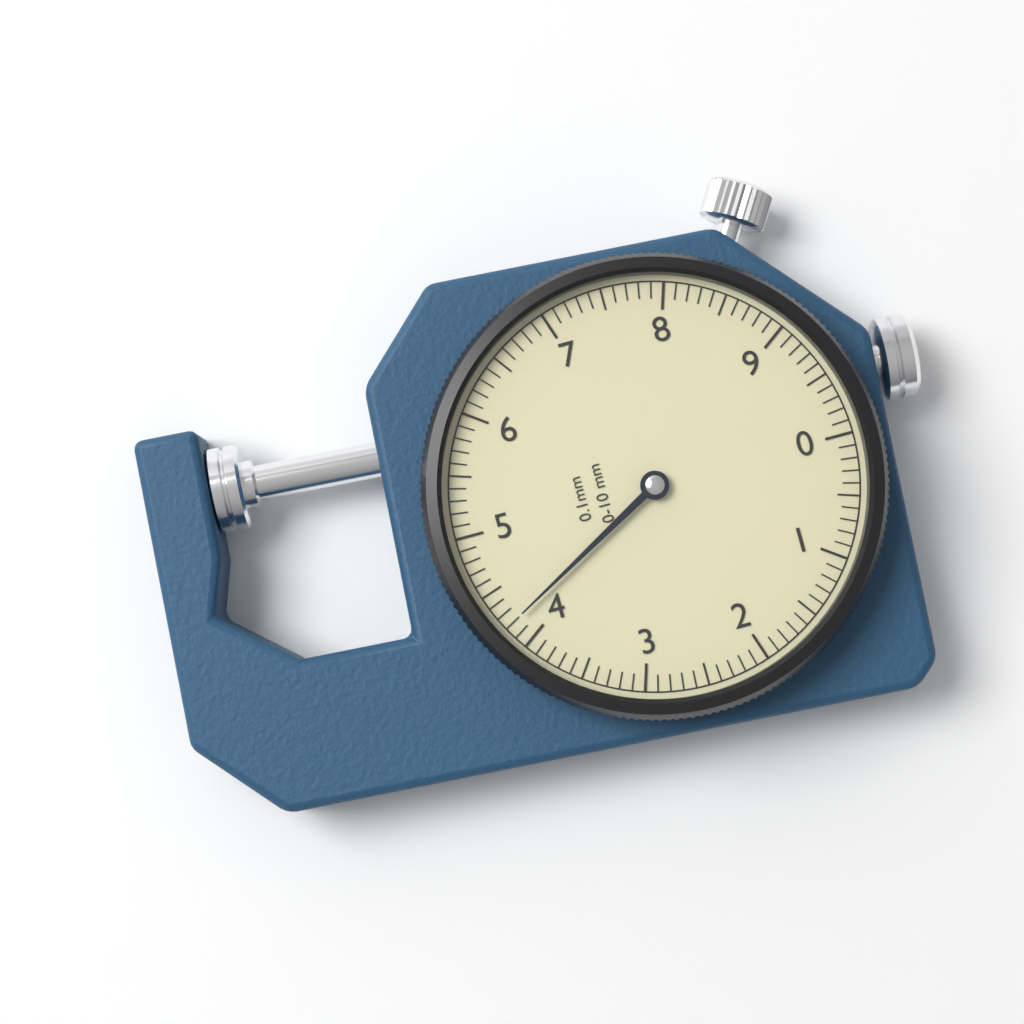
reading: 4.2 mm
